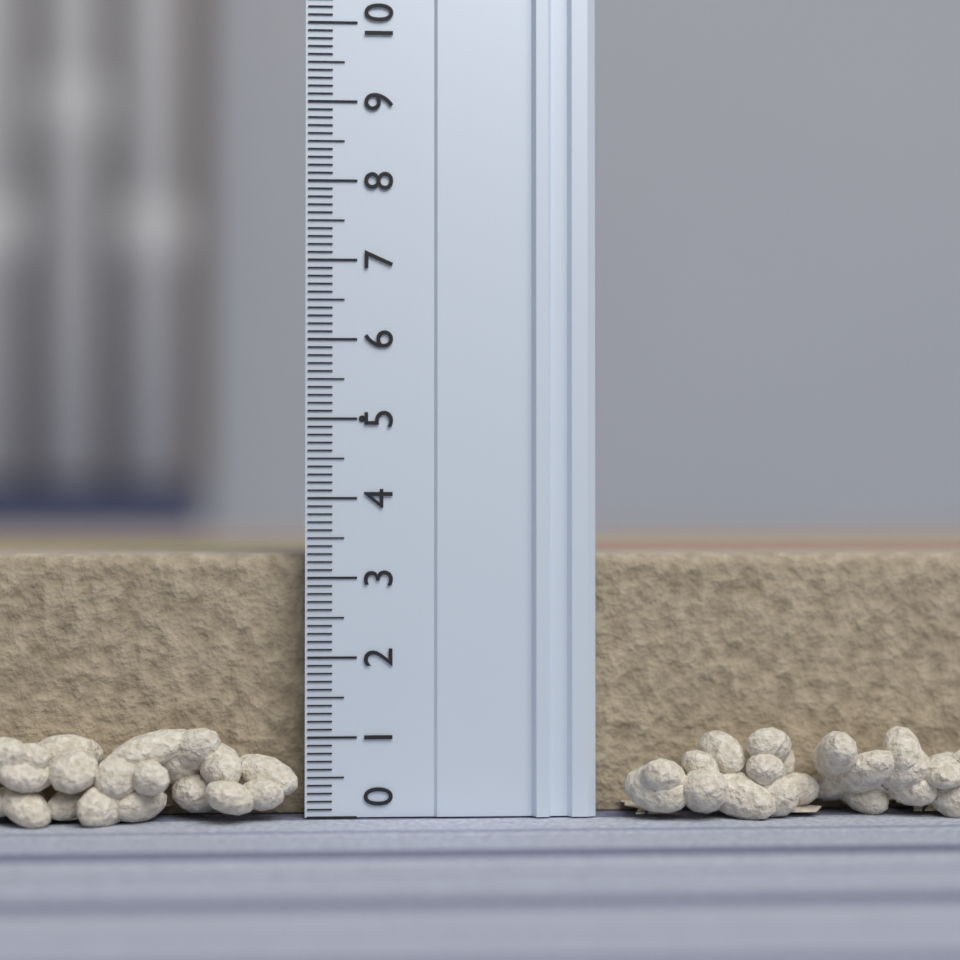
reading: 3.3 (no unit)
